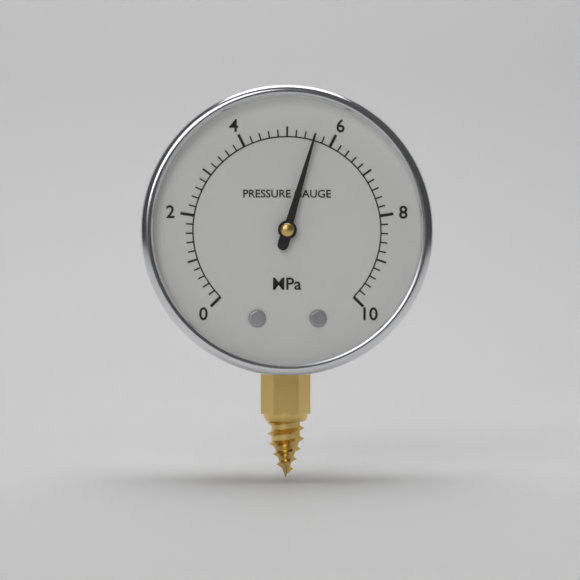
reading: 5.6 MPa
